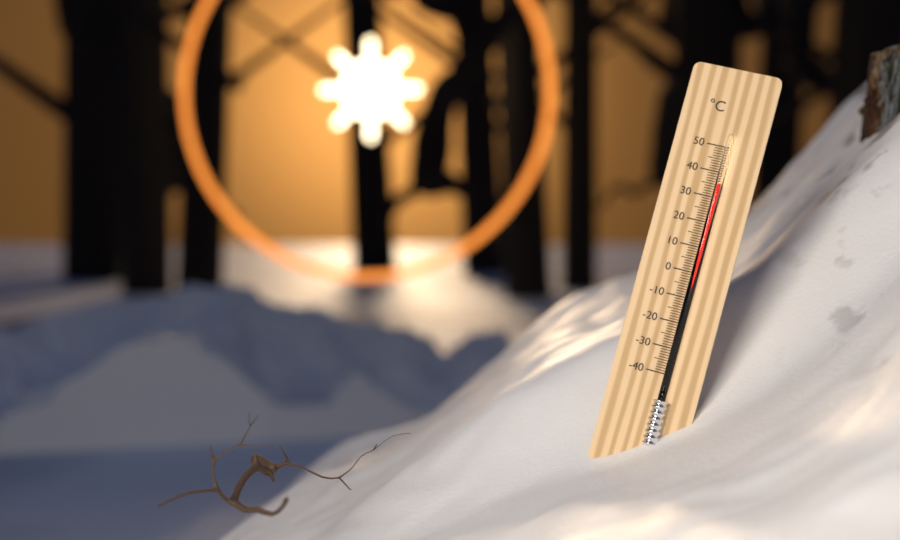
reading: 35 °C
